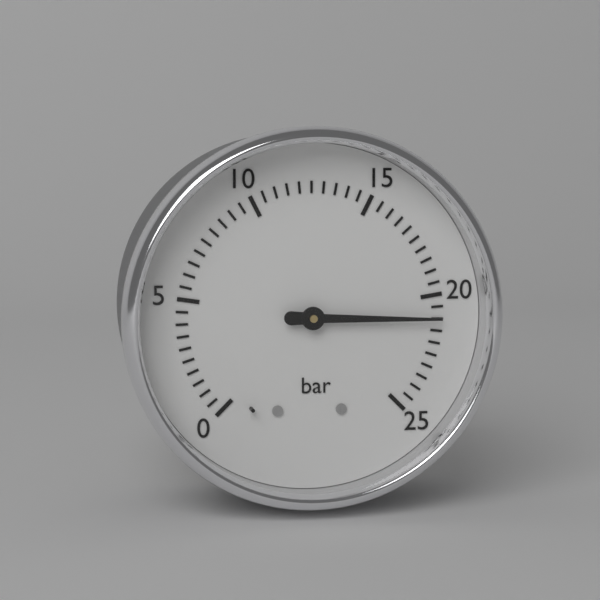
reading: 21.0 bar
